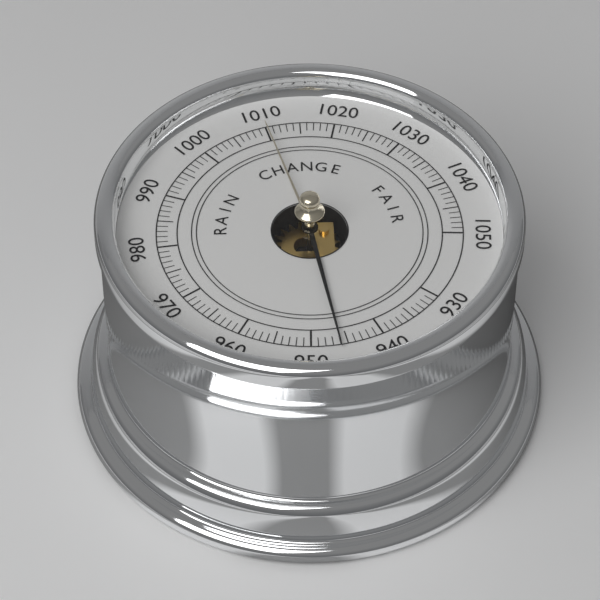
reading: 946 (no unit)
